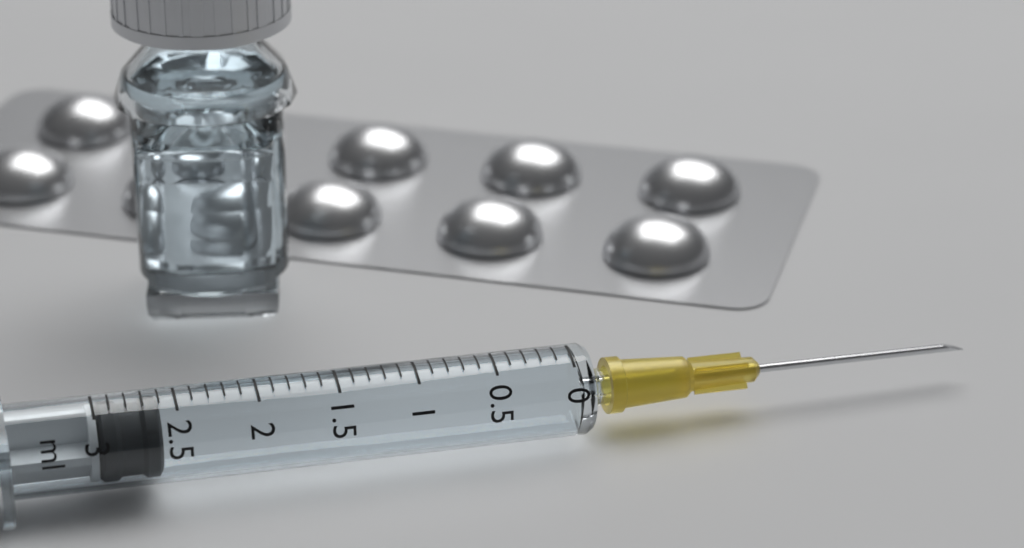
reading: 2.6 ml
